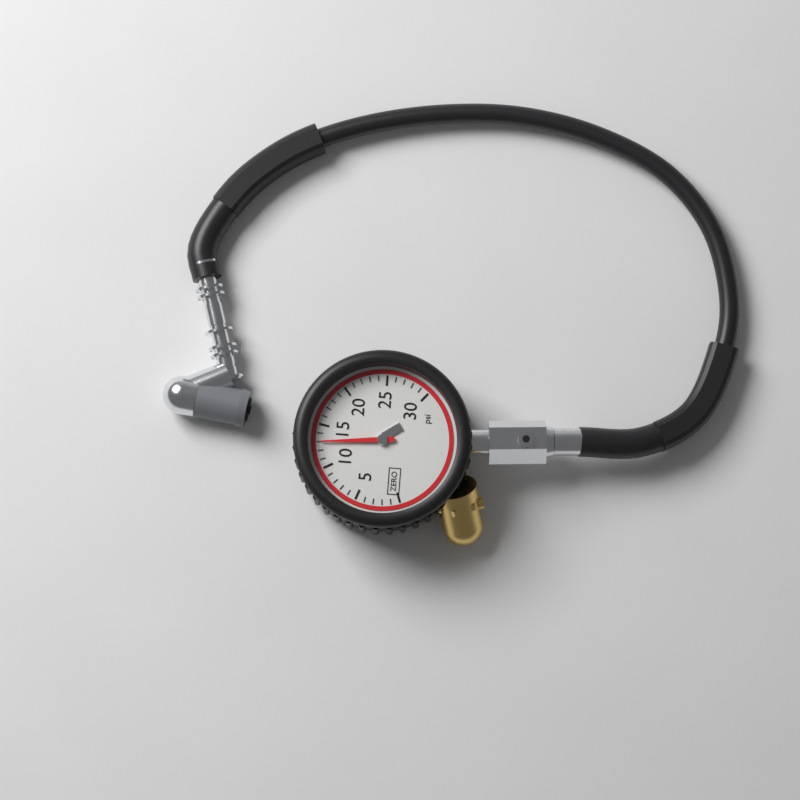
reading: 13 psi
